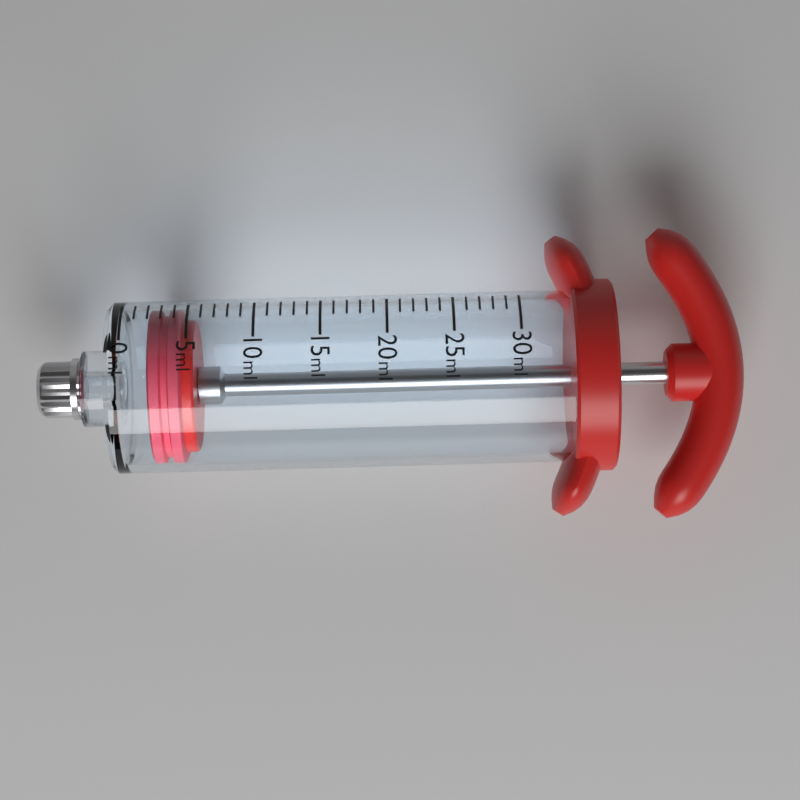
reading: 2 ml
